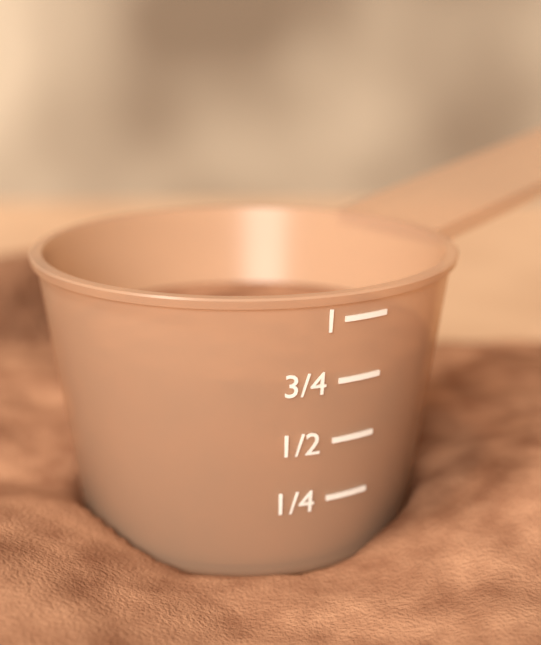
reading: 0.75 (no unit)
